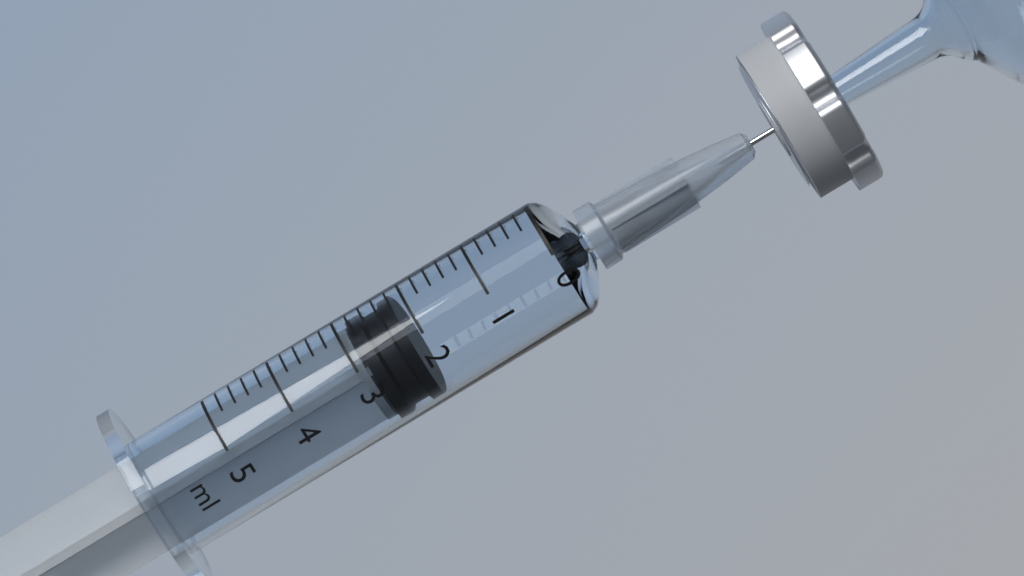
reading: 2.2 ml
